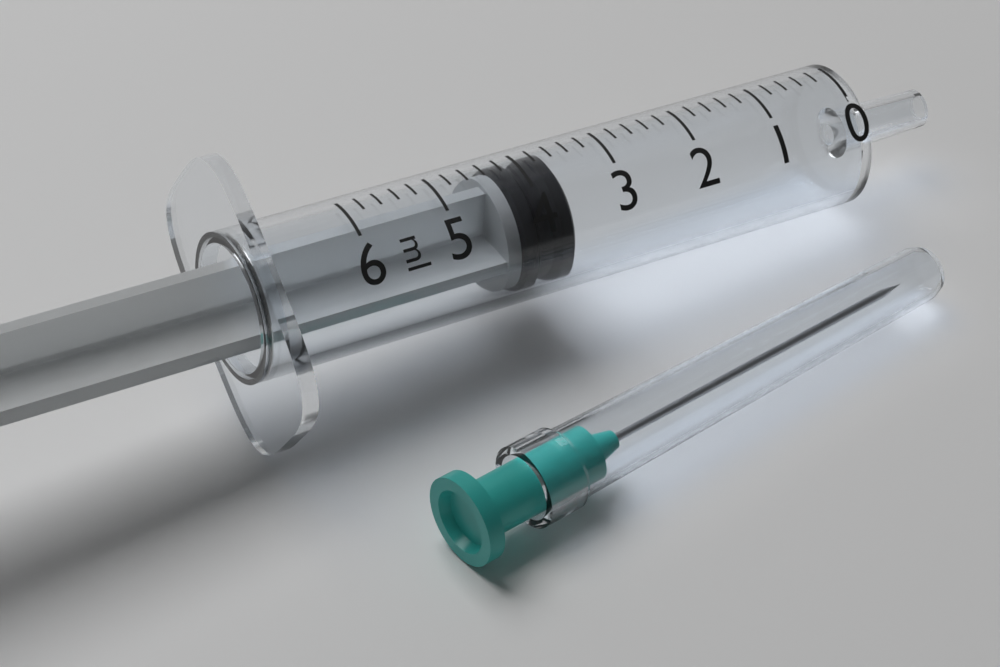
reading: 3.6 ml
